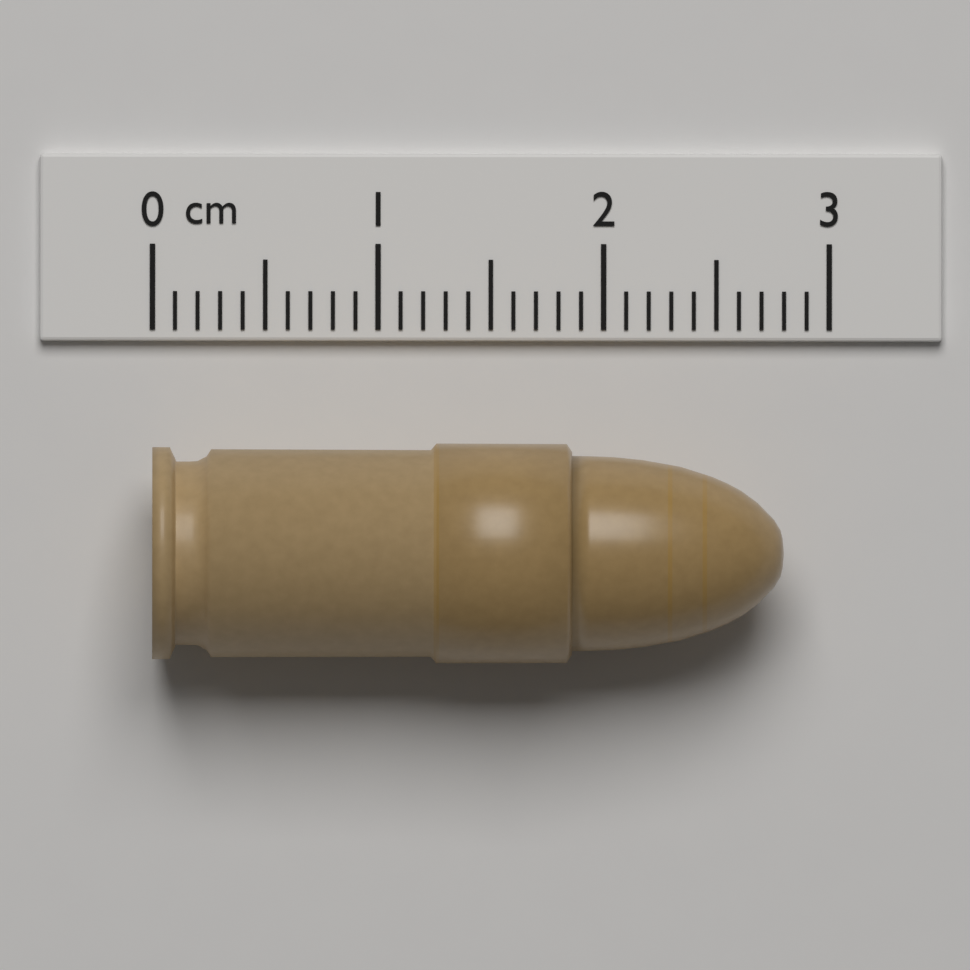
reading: 2.8 cm
